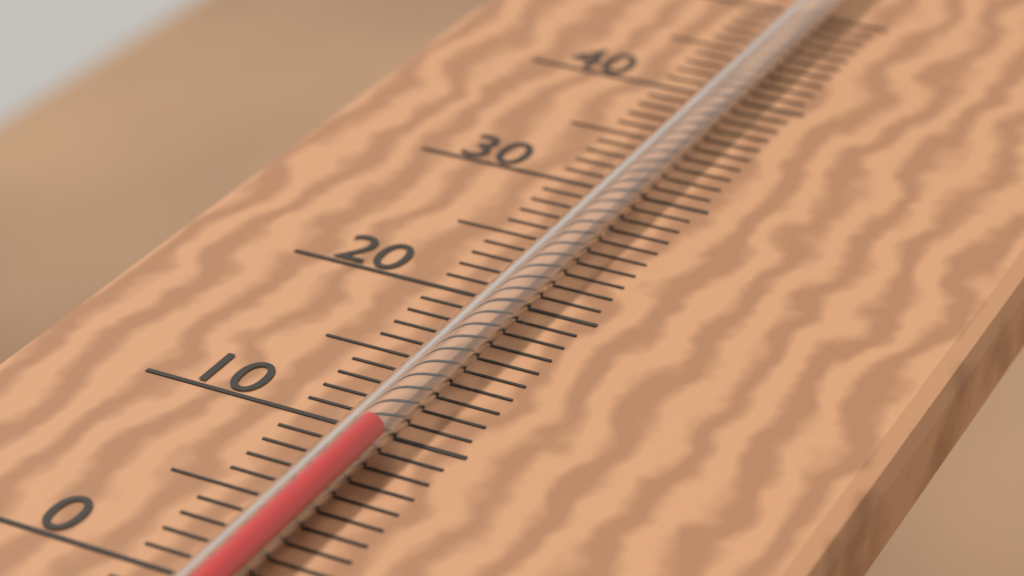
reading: 9 °C
